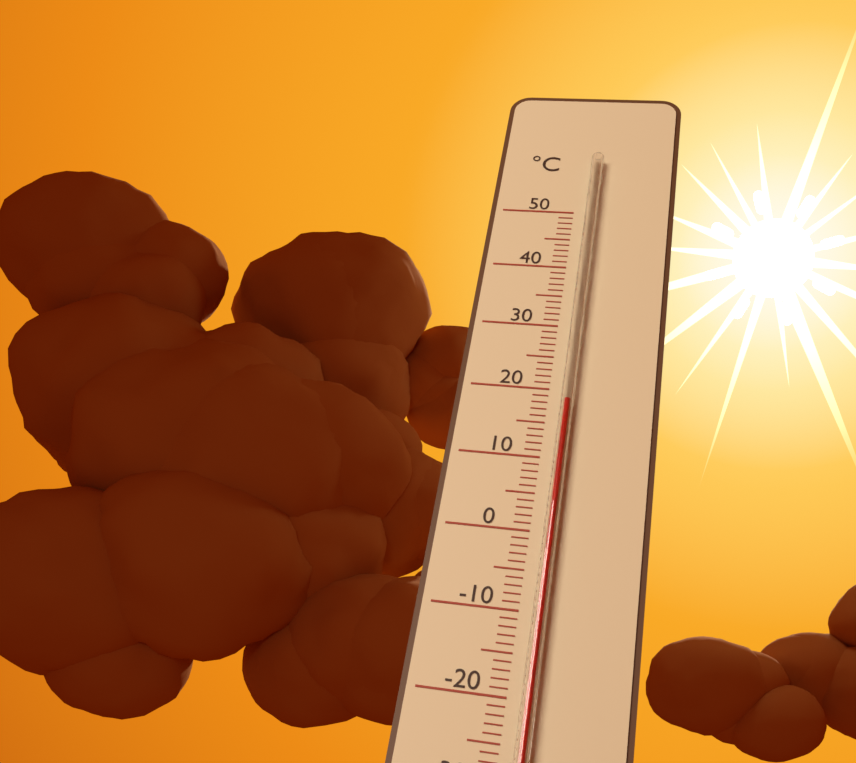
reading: 18 °C
